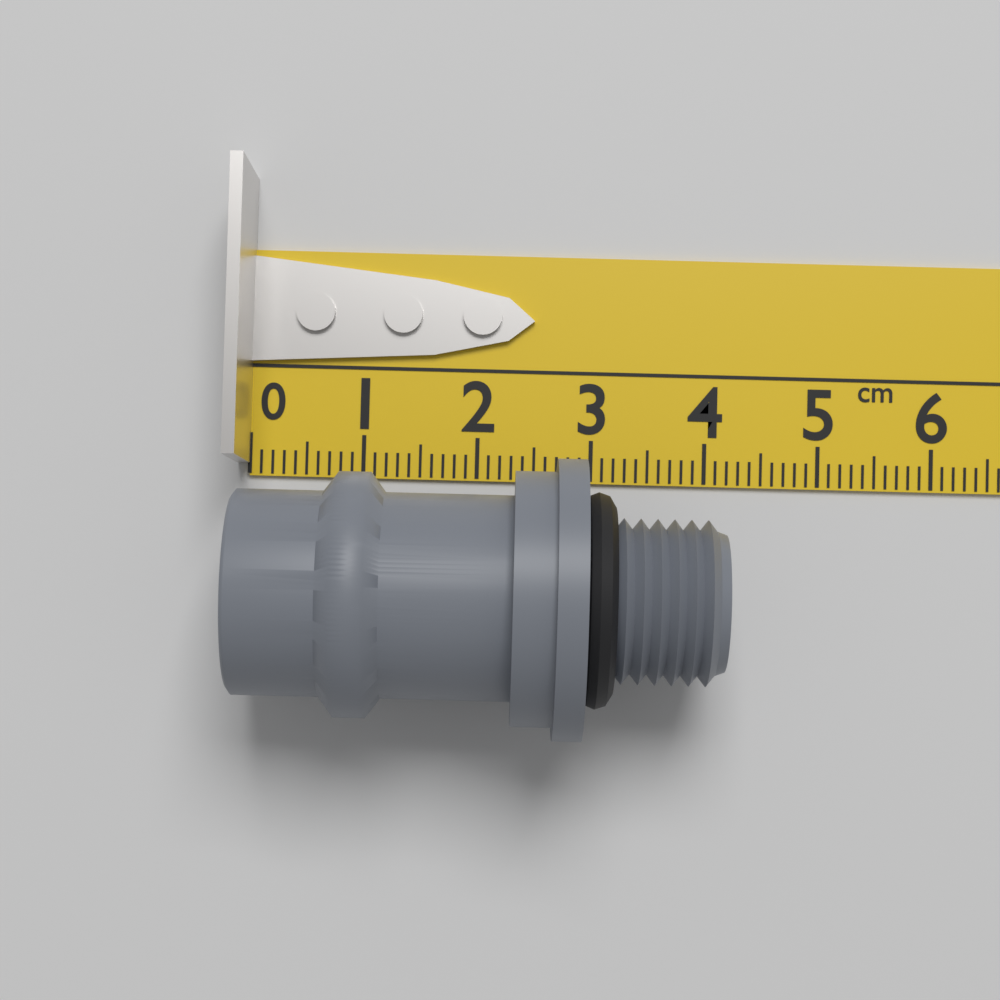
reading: 4.1 cm
